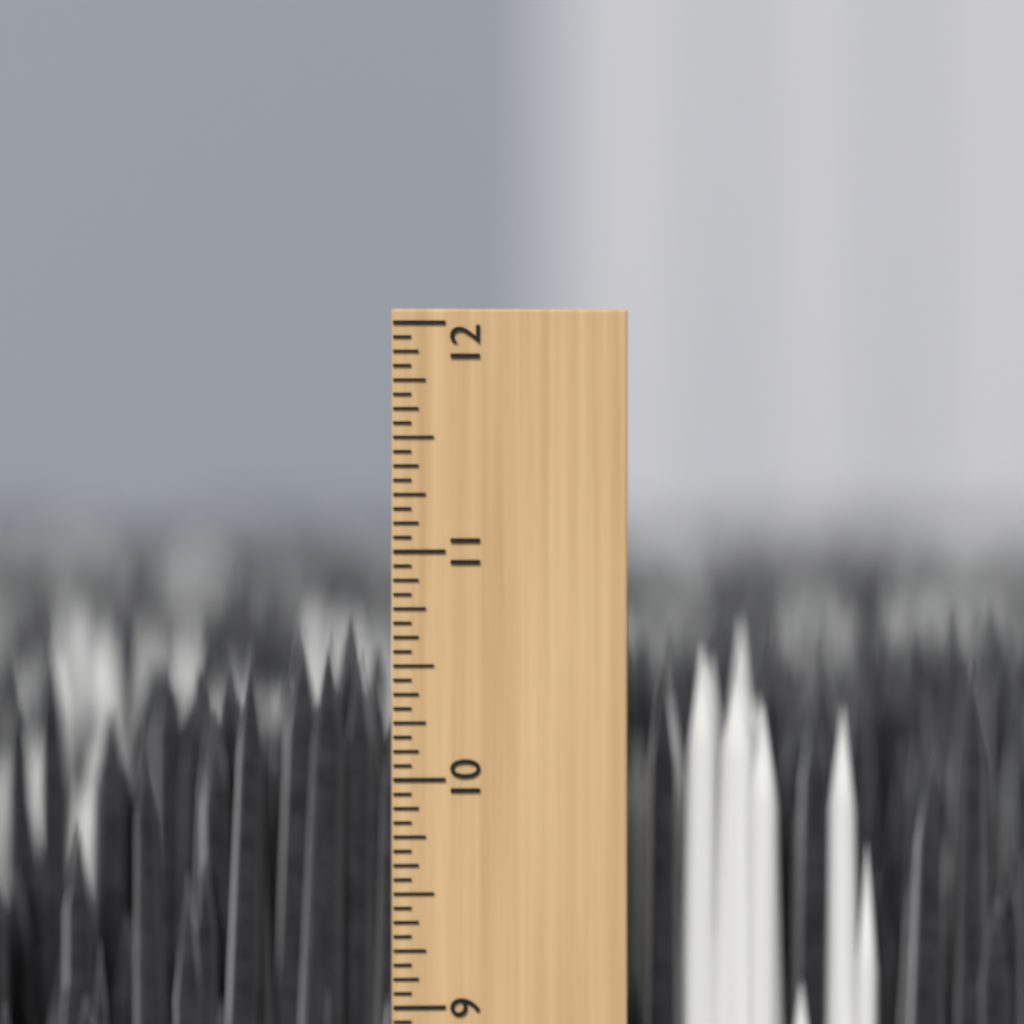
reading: 10.6875 inch
